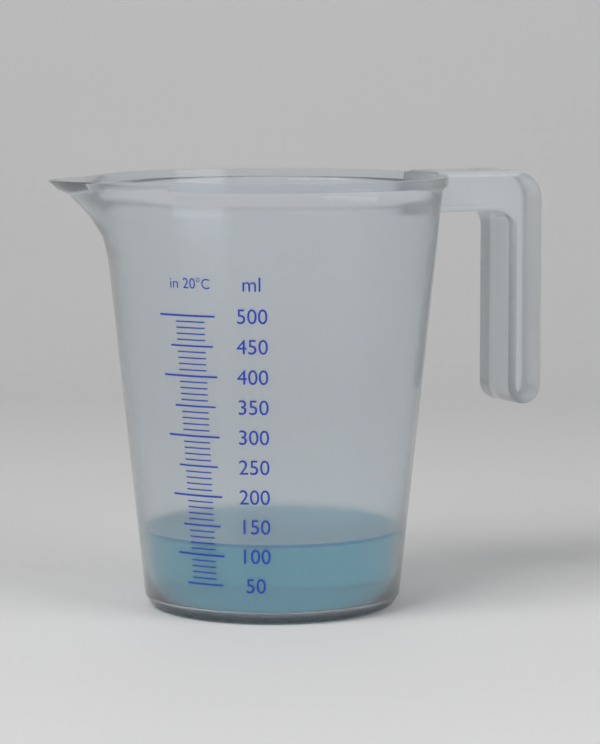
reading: 120 ml
